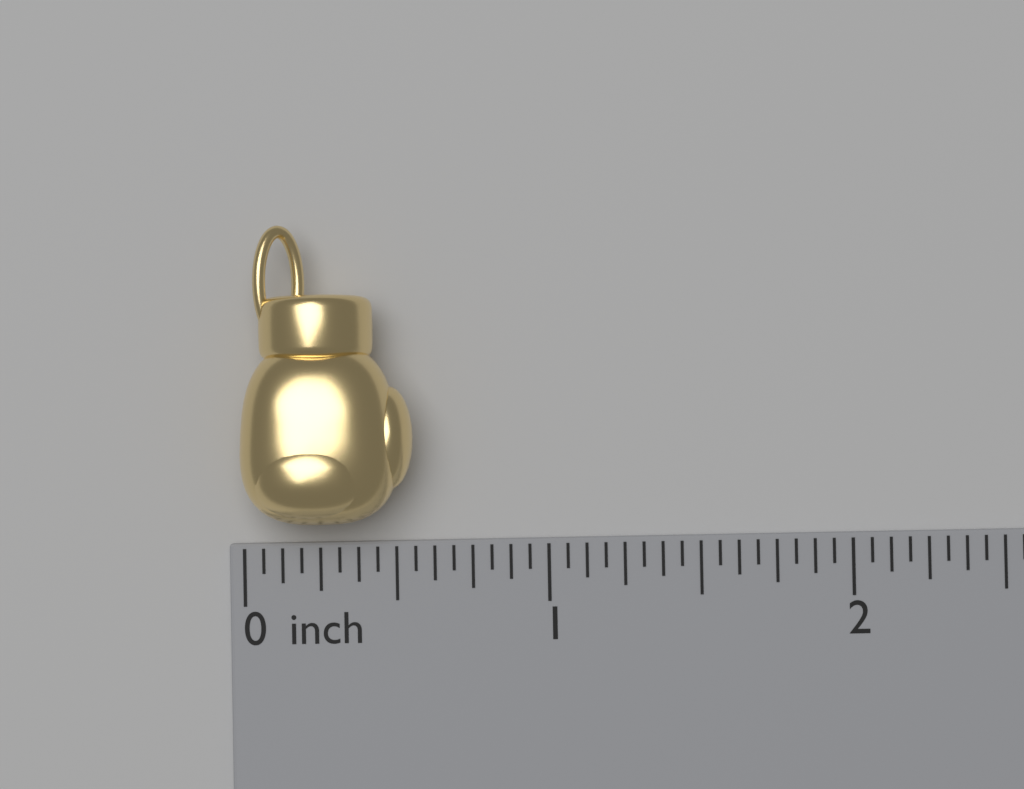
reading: 0.5625 inch
